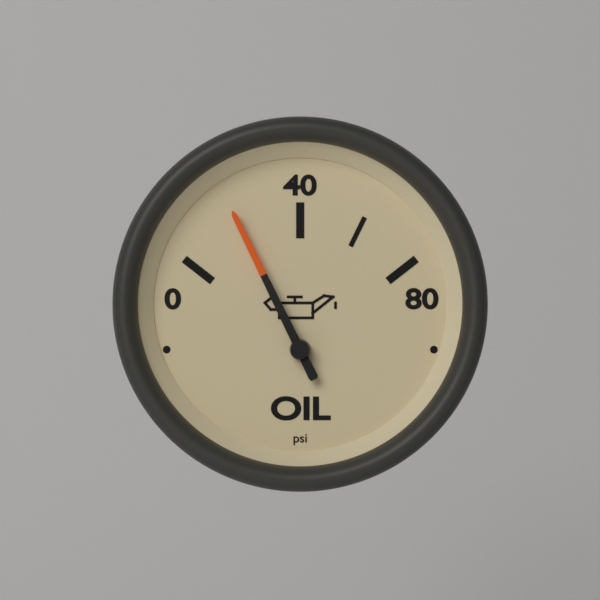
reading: 20 psi
